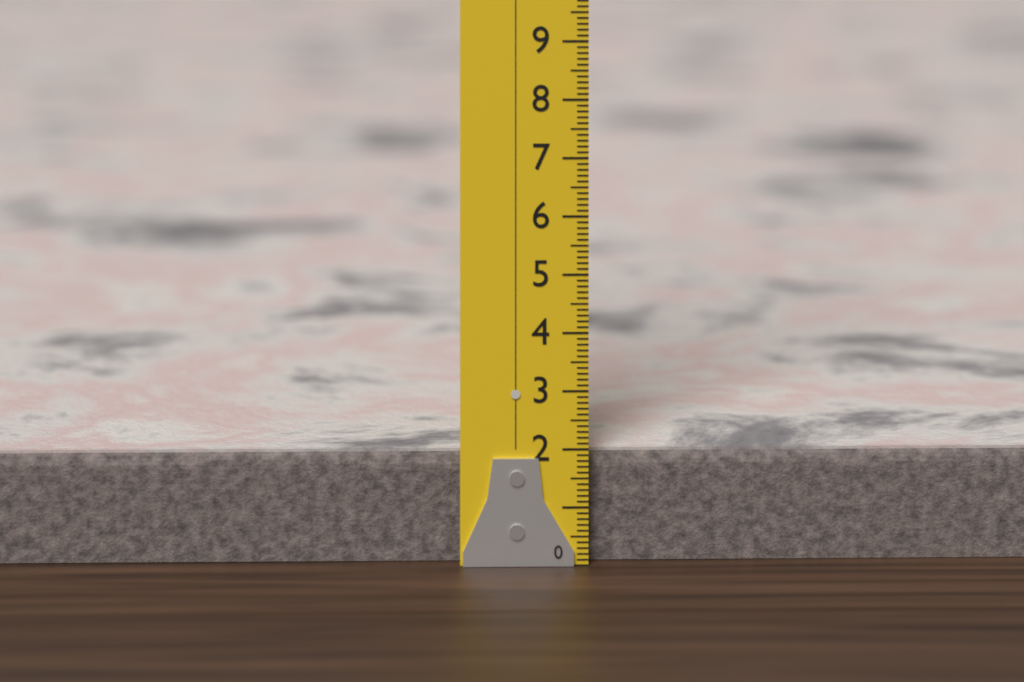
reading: 1.9 (no unit)
